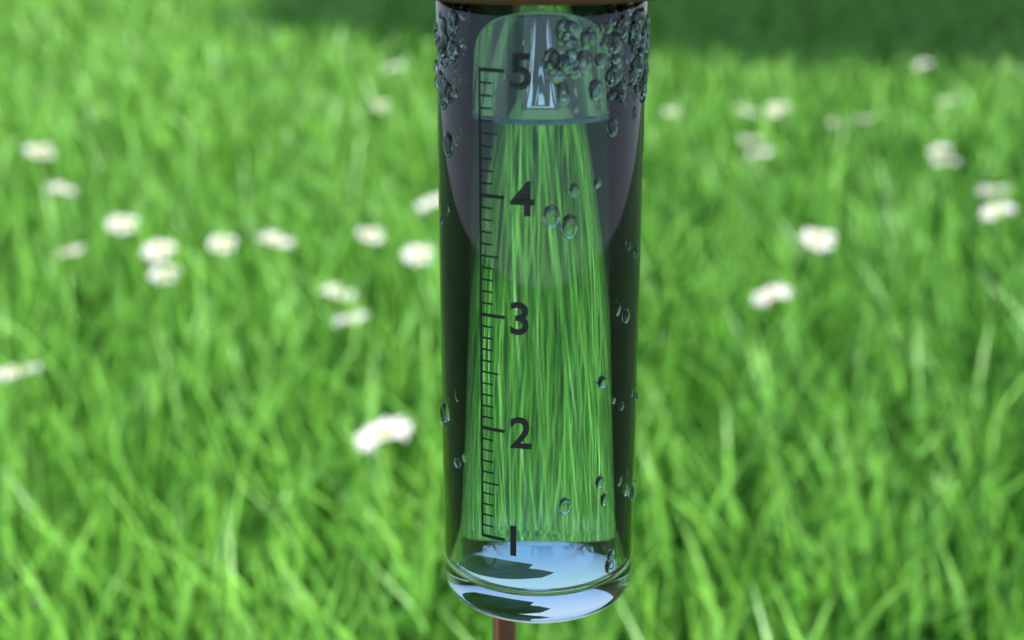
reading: 4.6 (no unit)
